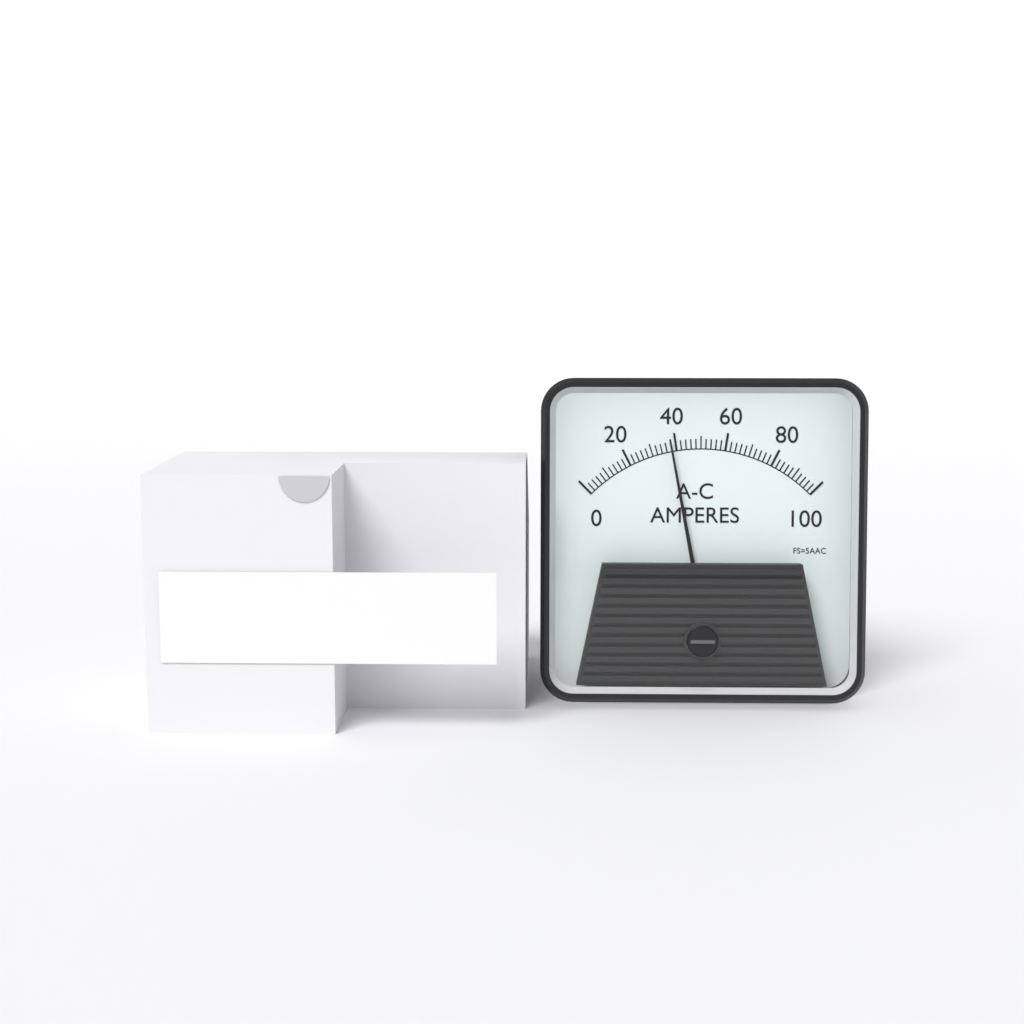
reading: 38 A
